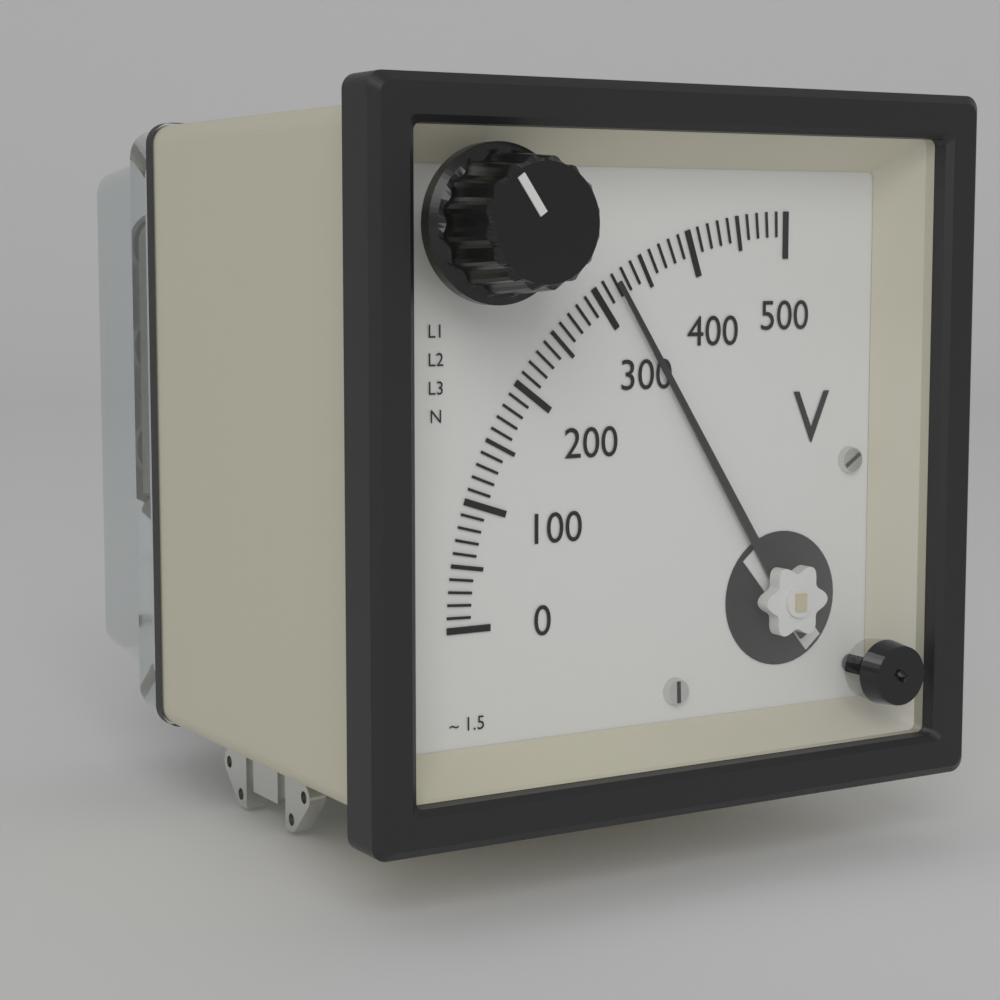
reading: 320 V
